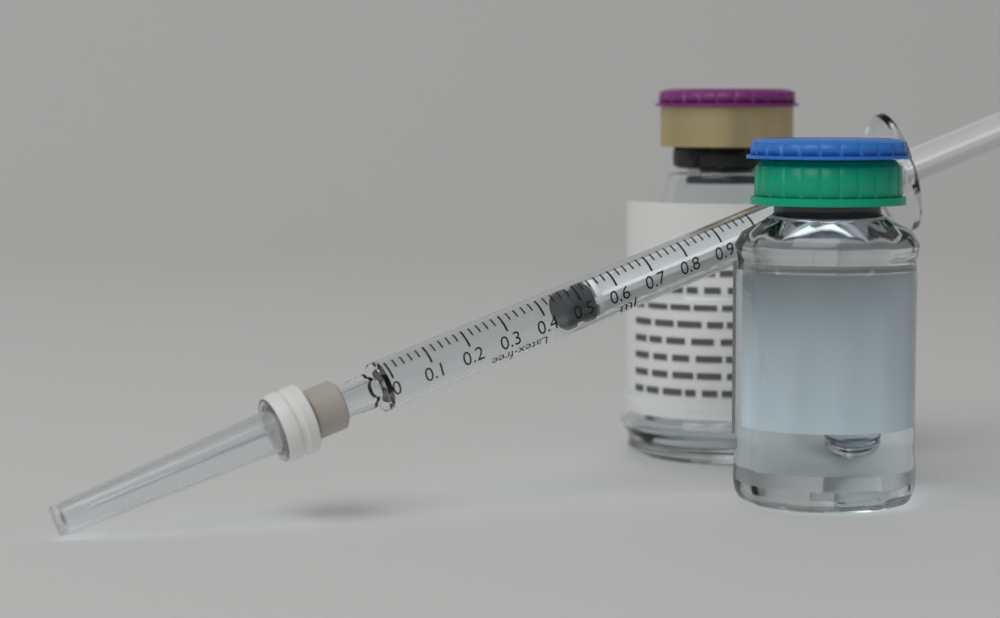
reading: 0.46 ml
